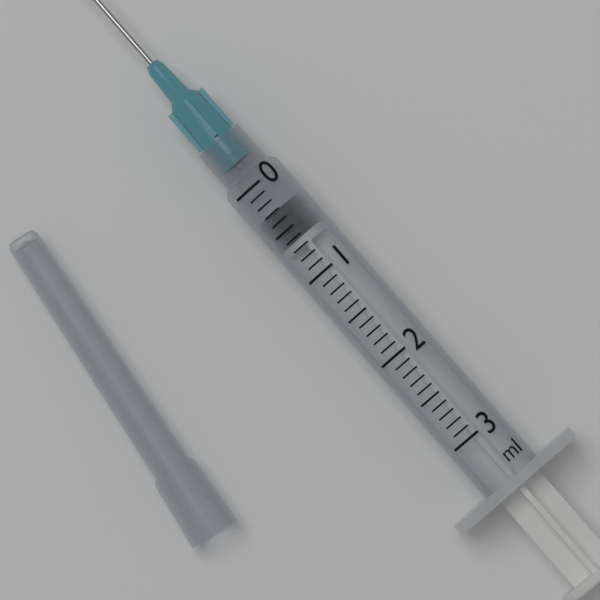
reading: 0.3 ml
